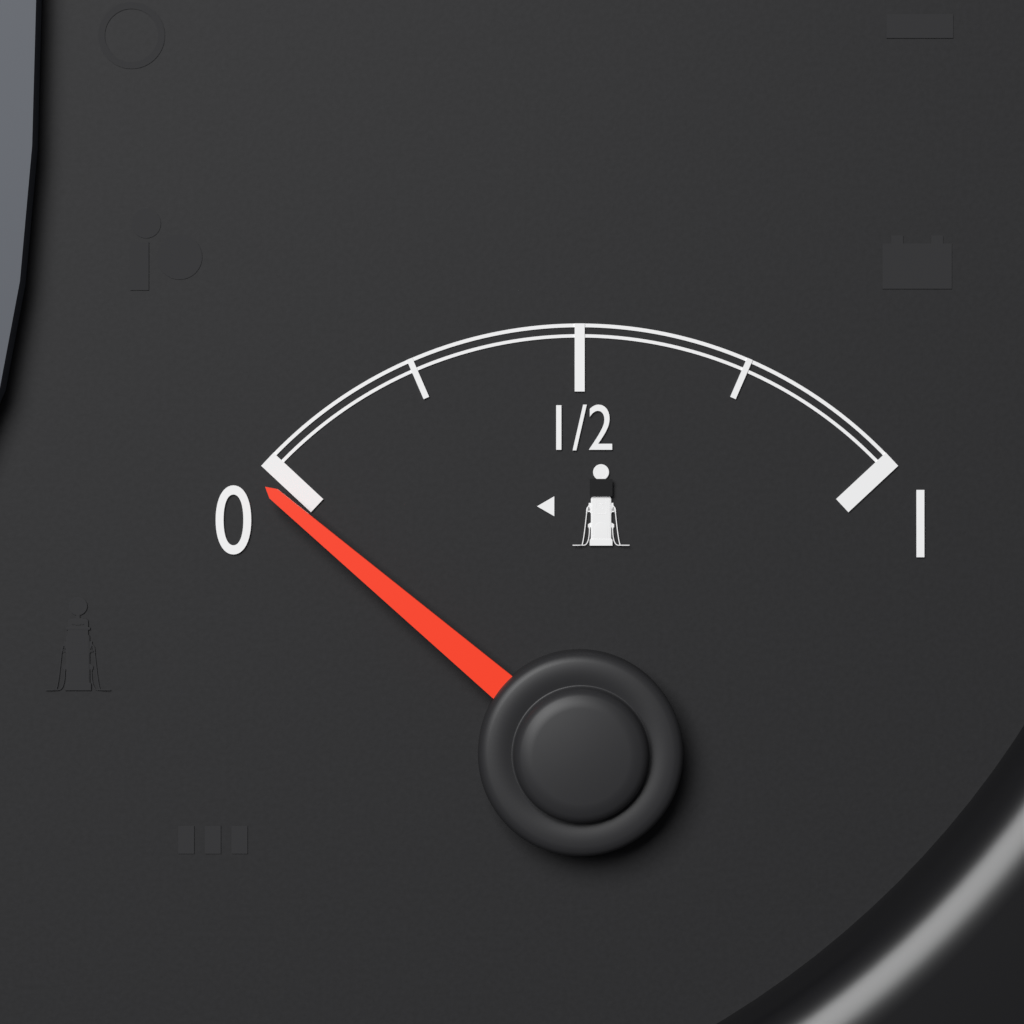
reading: -0.03 (no unit)
